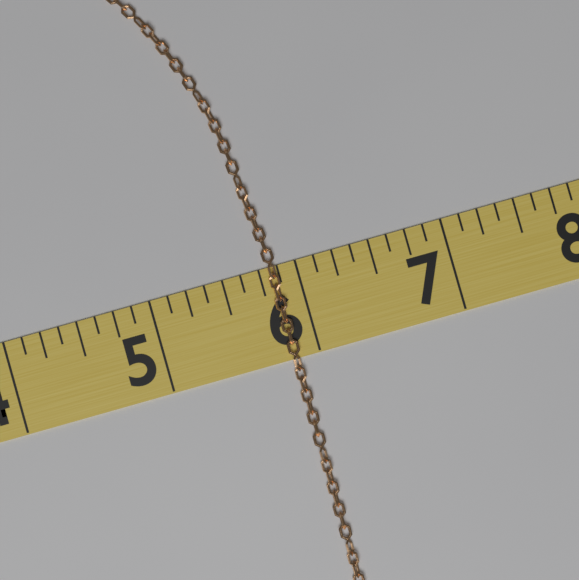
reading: 5.875 (no unit)
